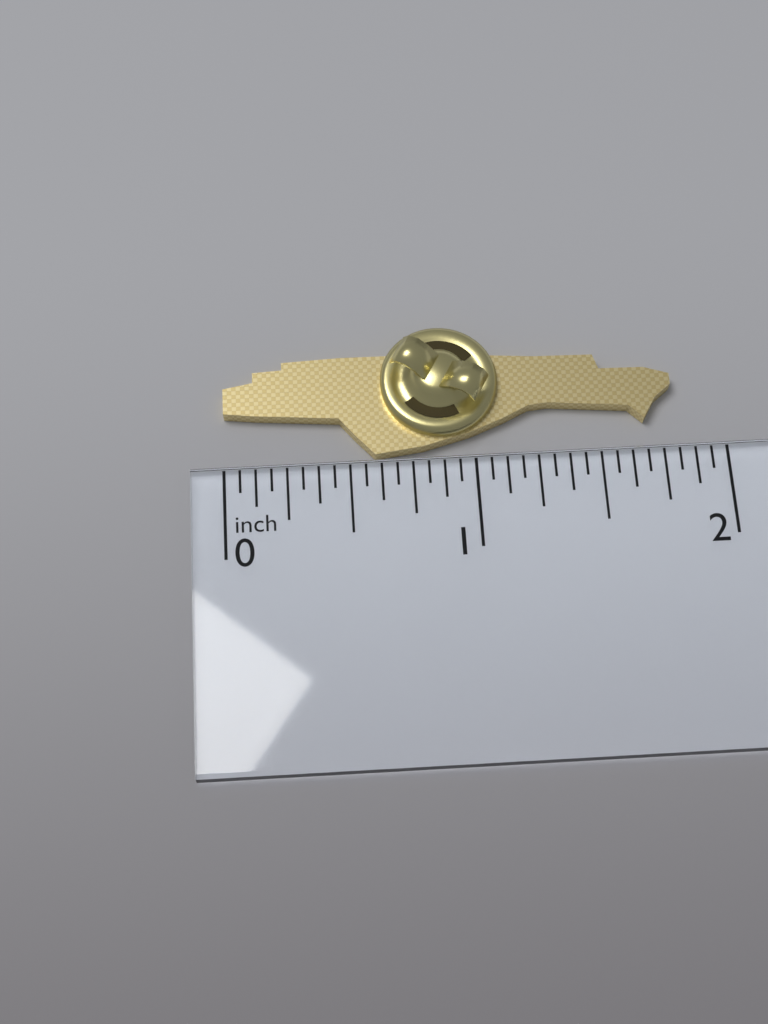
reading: 1.8125 inch
